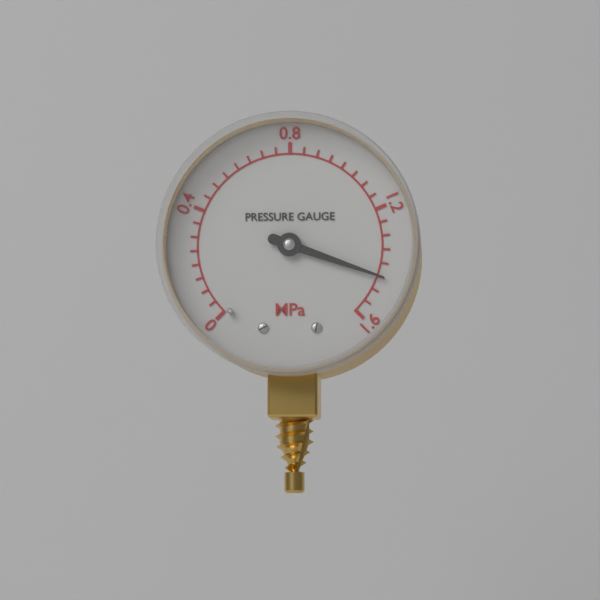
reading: 1.45 MPa
